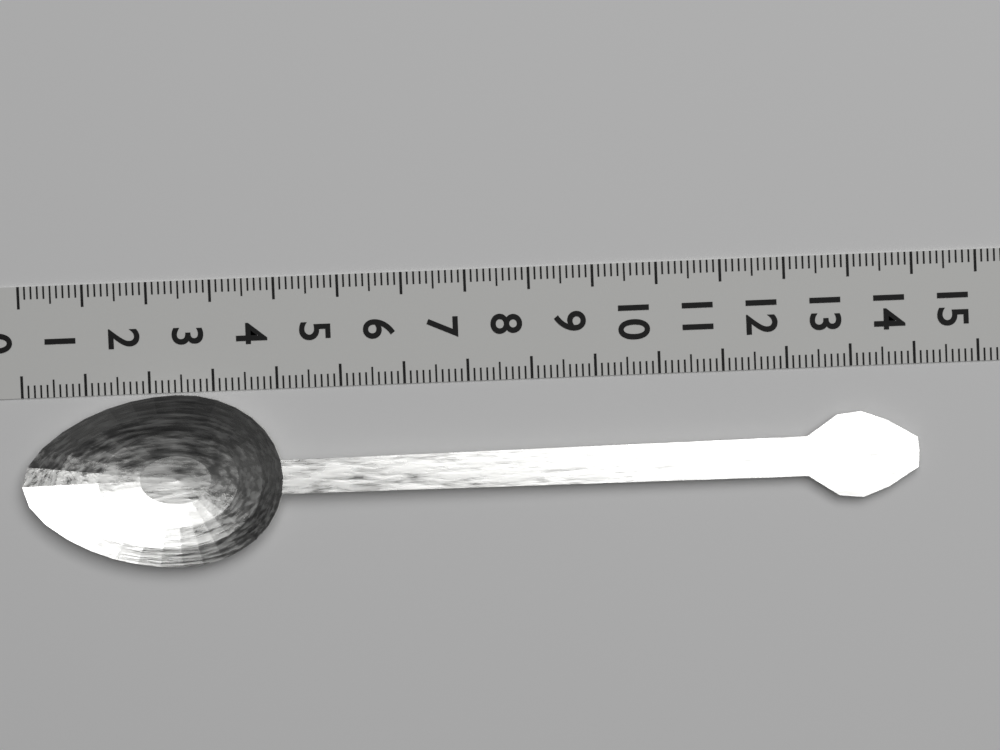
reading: 14.0 (no unit)
